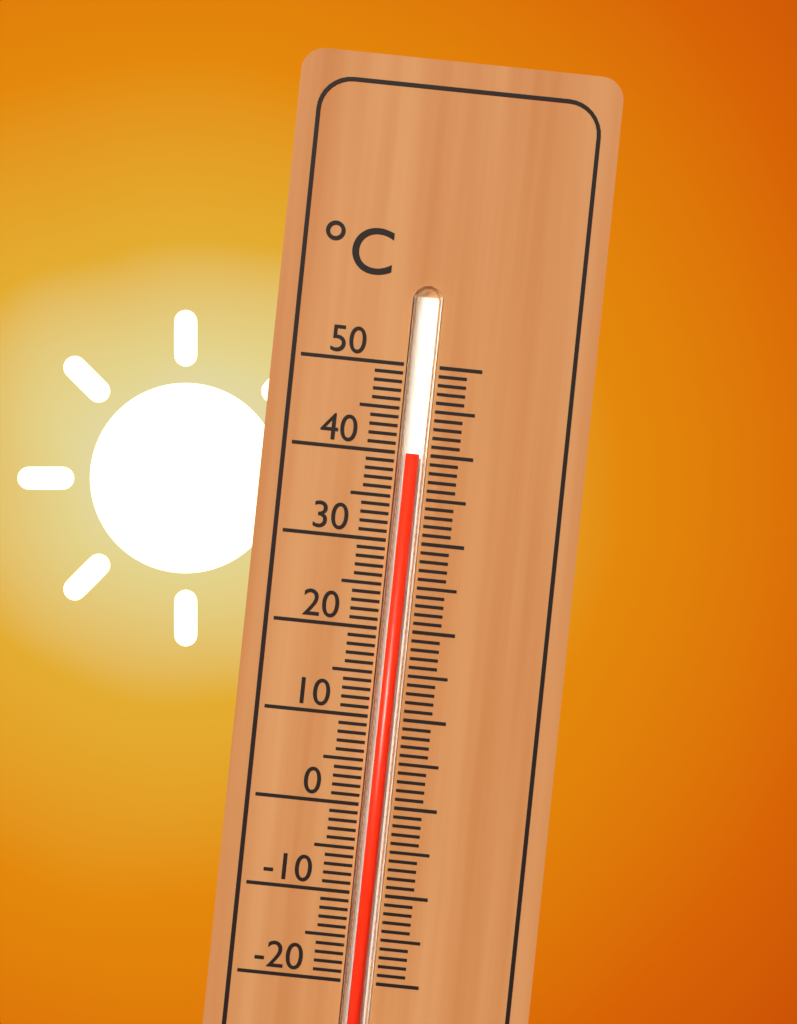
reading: 40 °C
